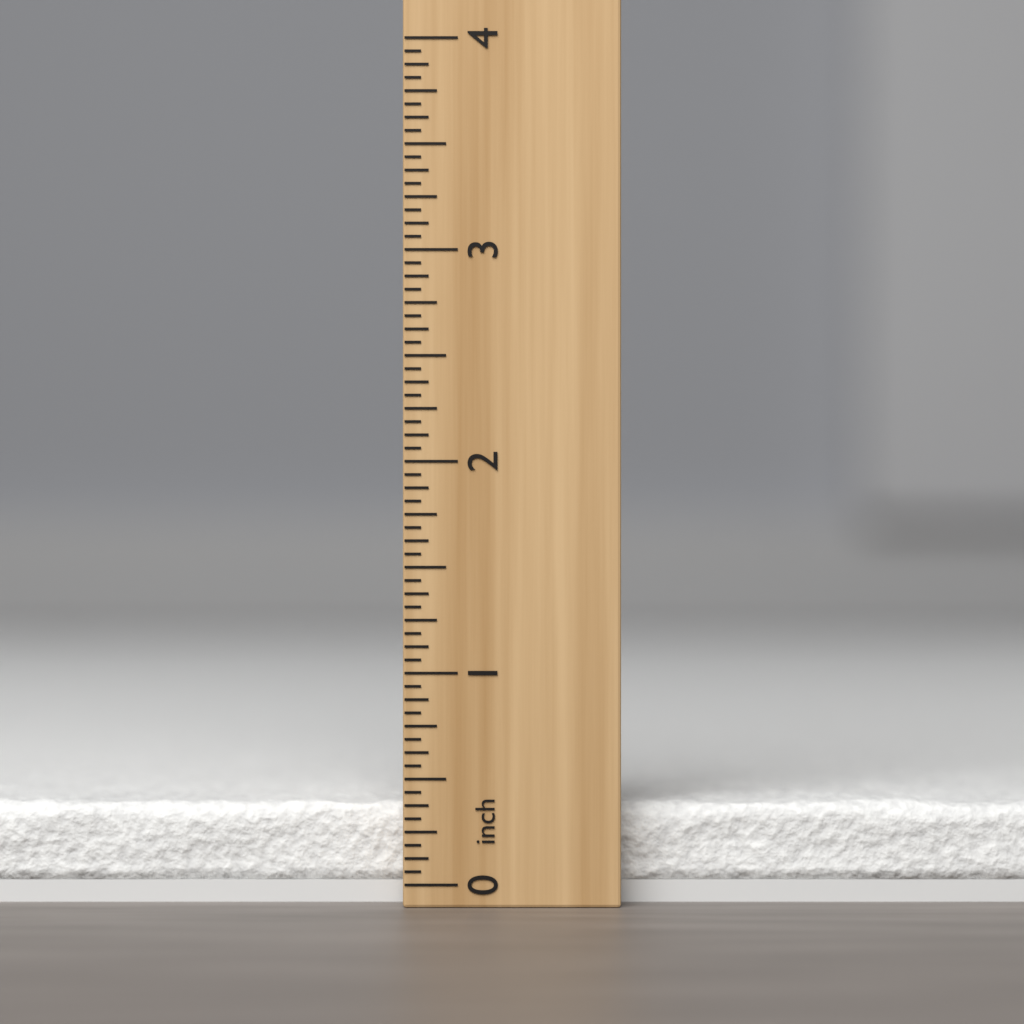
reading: 0.4000 inch
